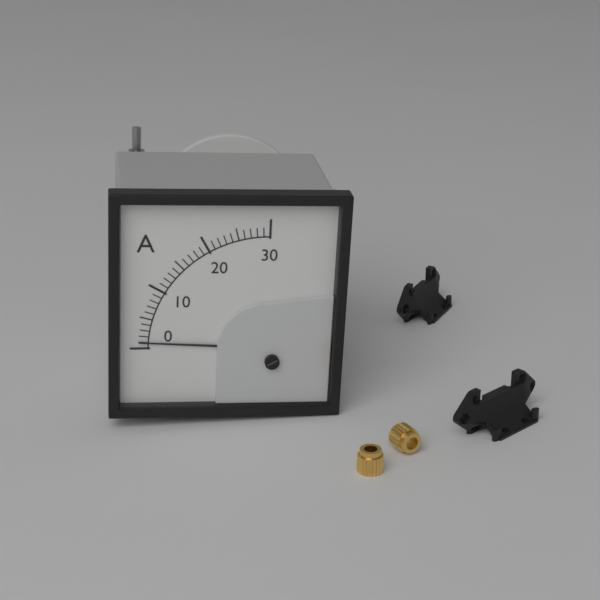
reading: 1 A
